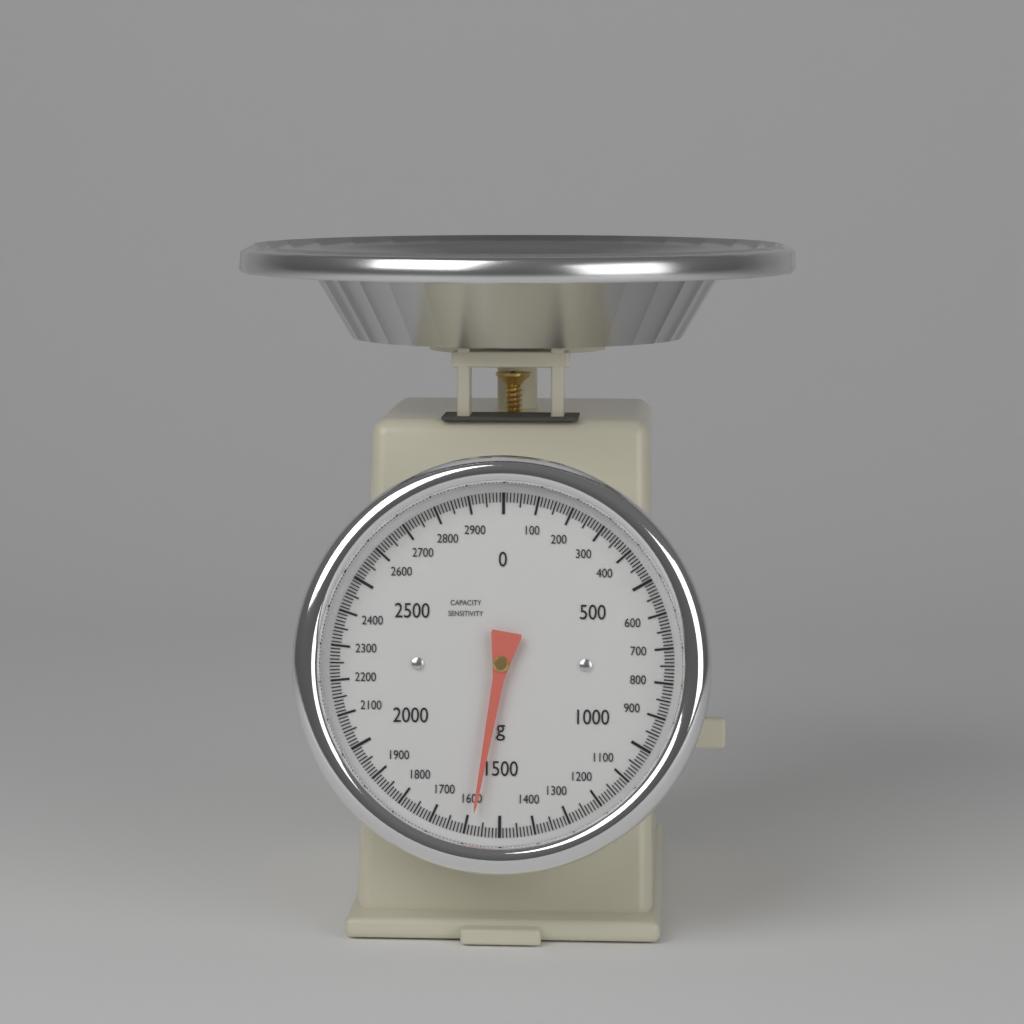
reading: 1580 g
